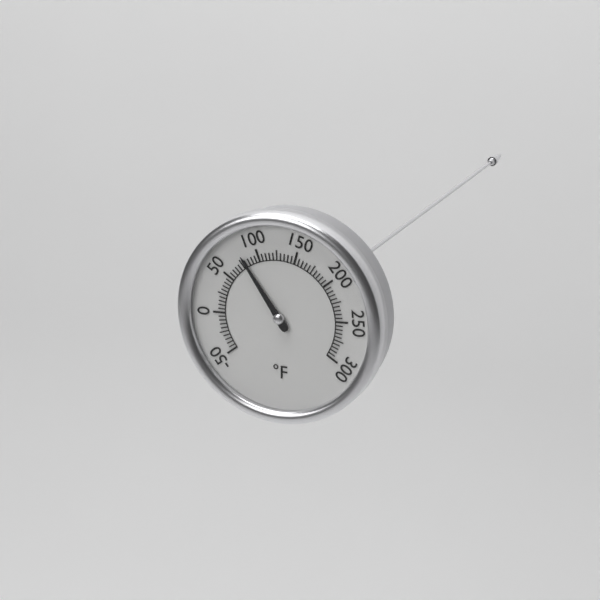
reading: 80 °F
